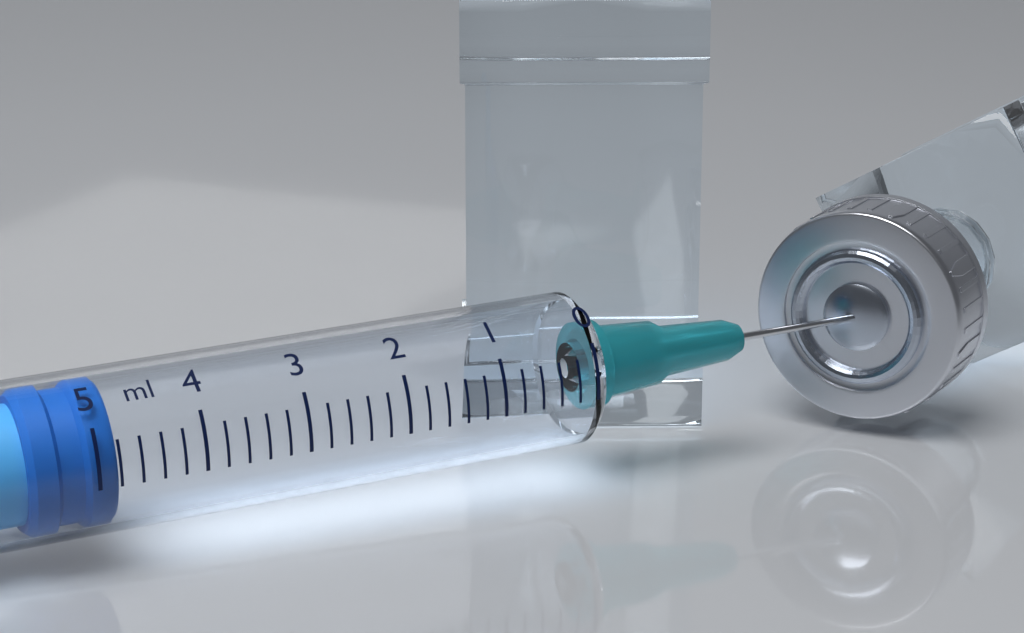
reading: 4.8 ml
